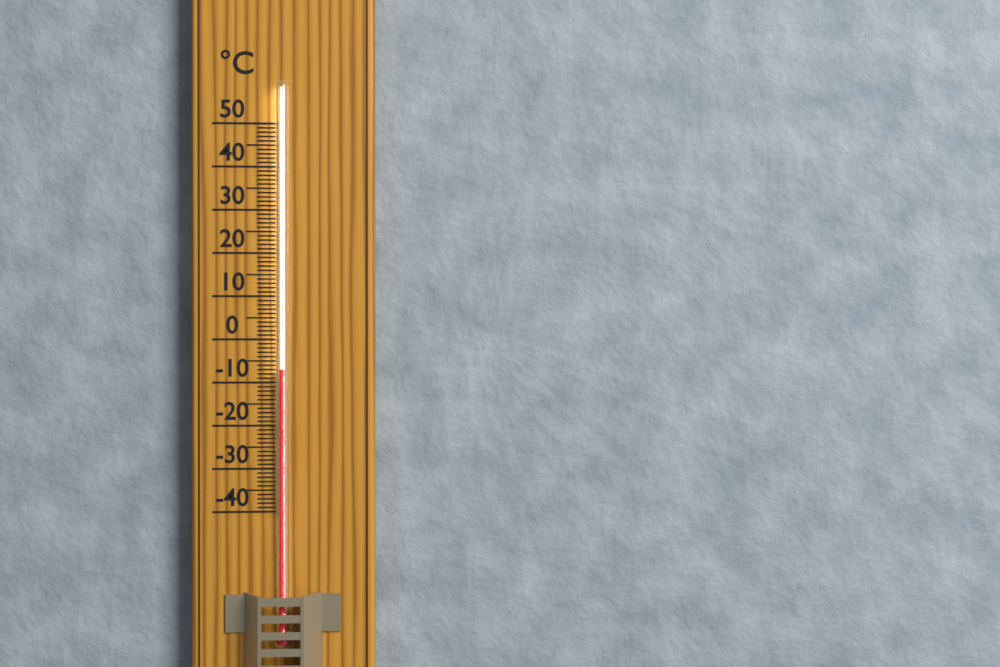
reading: -7 °C
